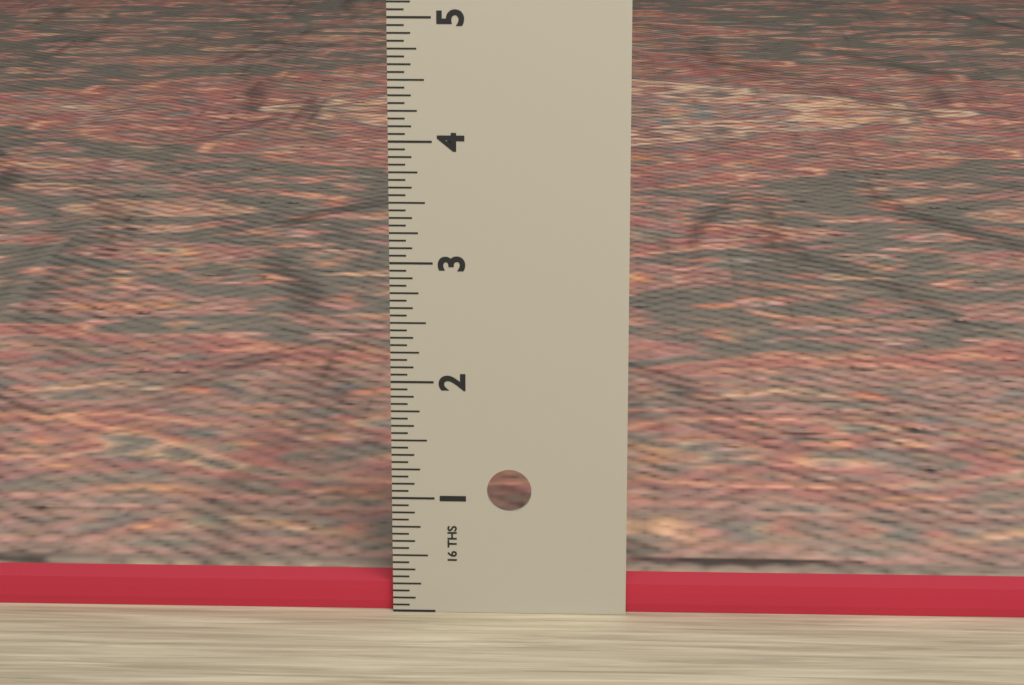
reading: 0.2500 in
